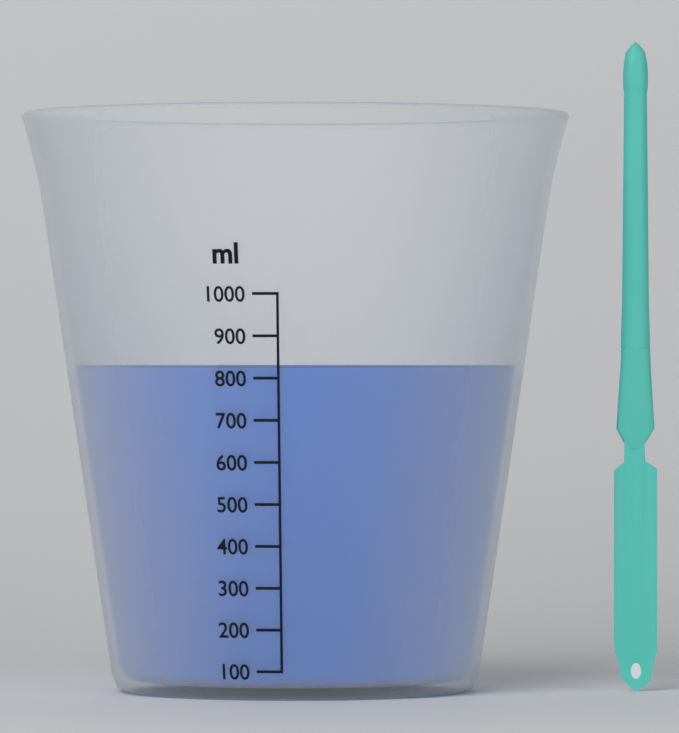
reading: 830 ml
